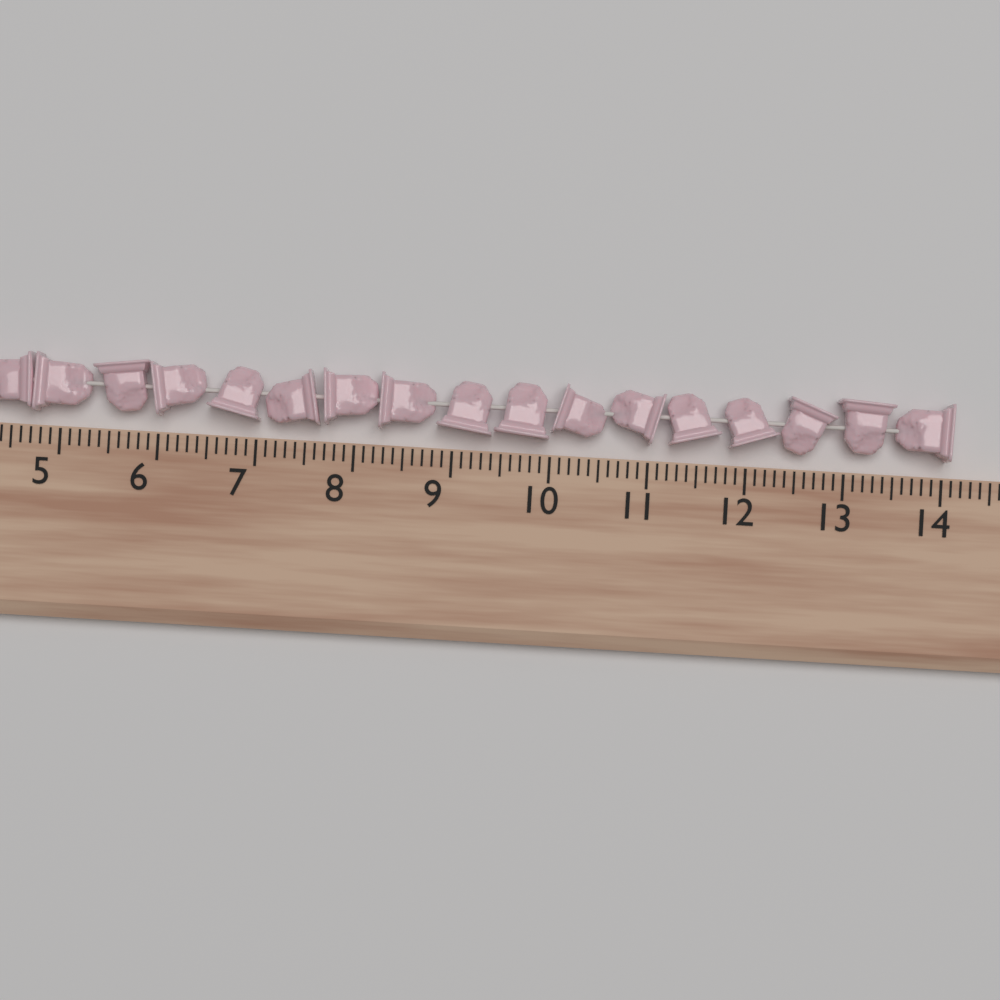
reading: 14.1 (no unit)
